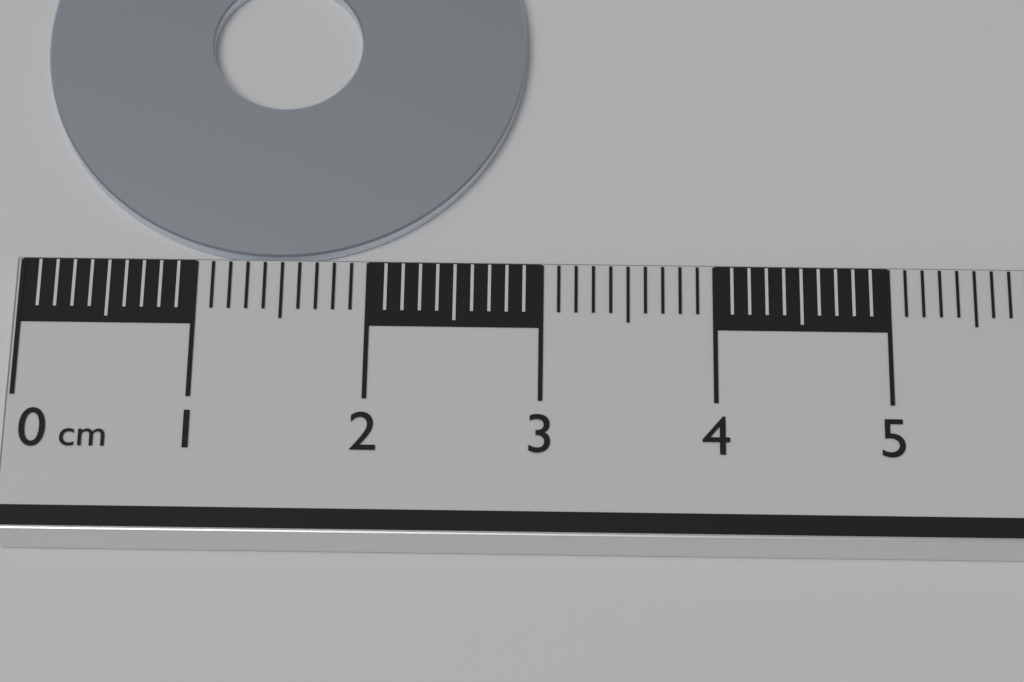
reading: 2.9 cm
